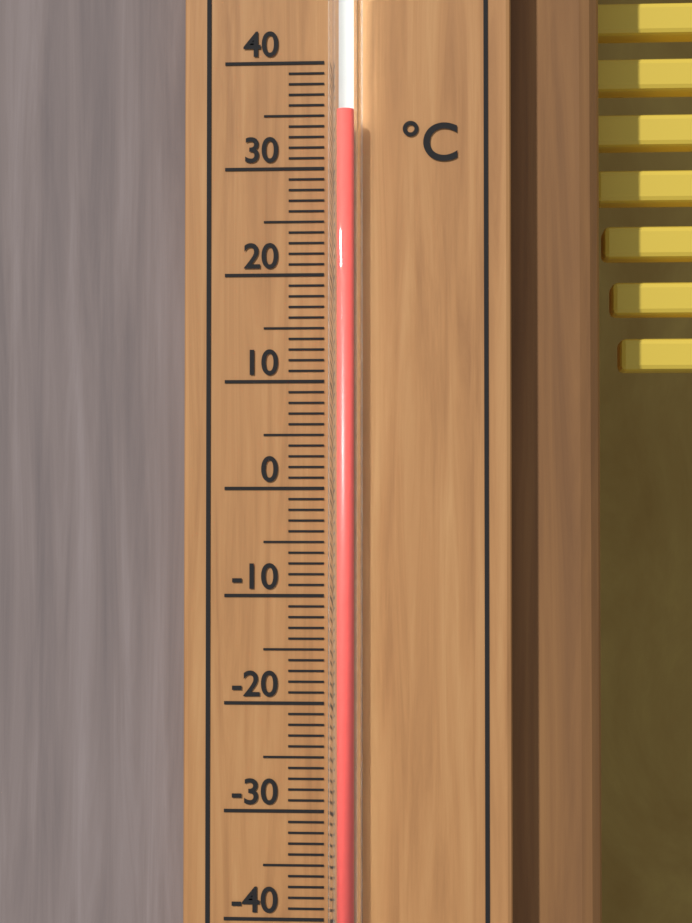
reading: 35 °C
